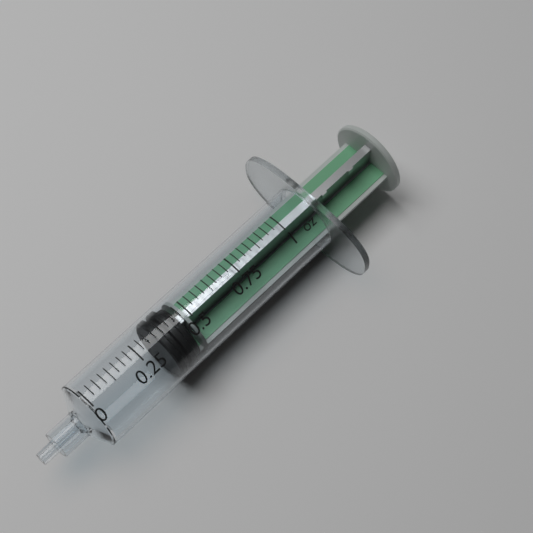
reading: 0.34375 oz
